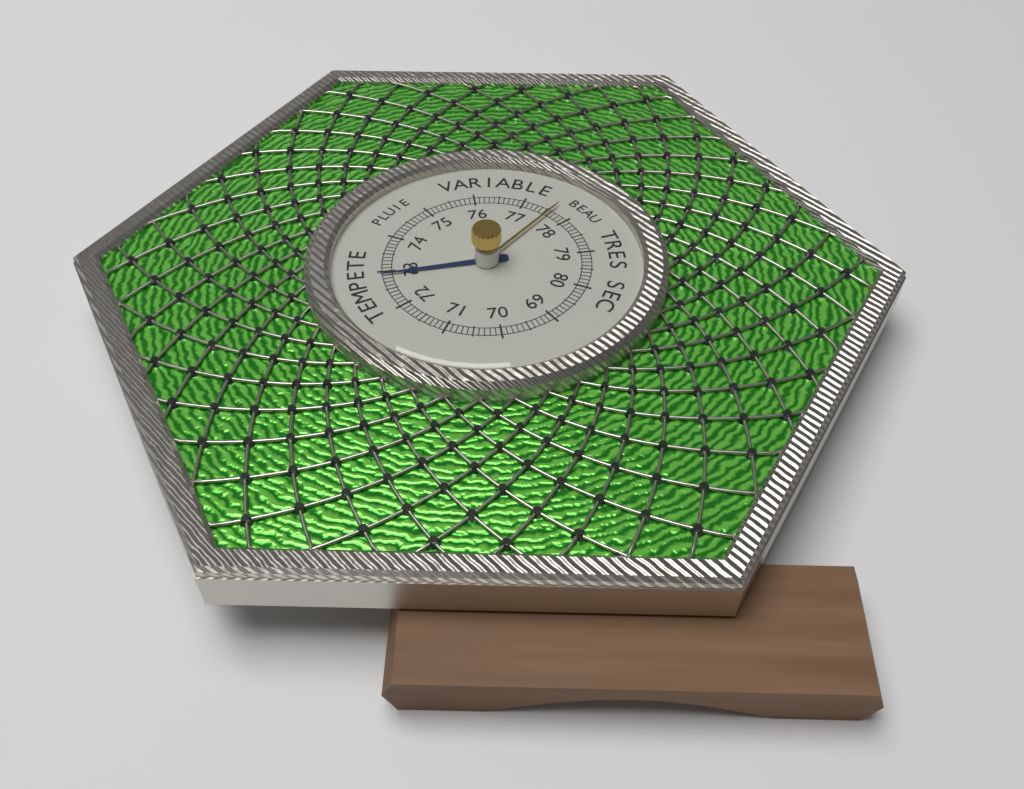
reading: 72.9 (no unit)
